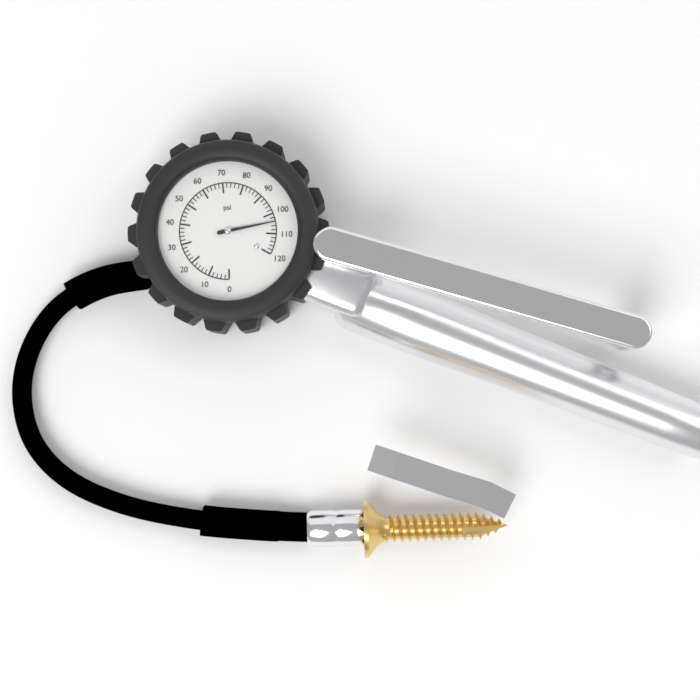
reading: 104 psi
